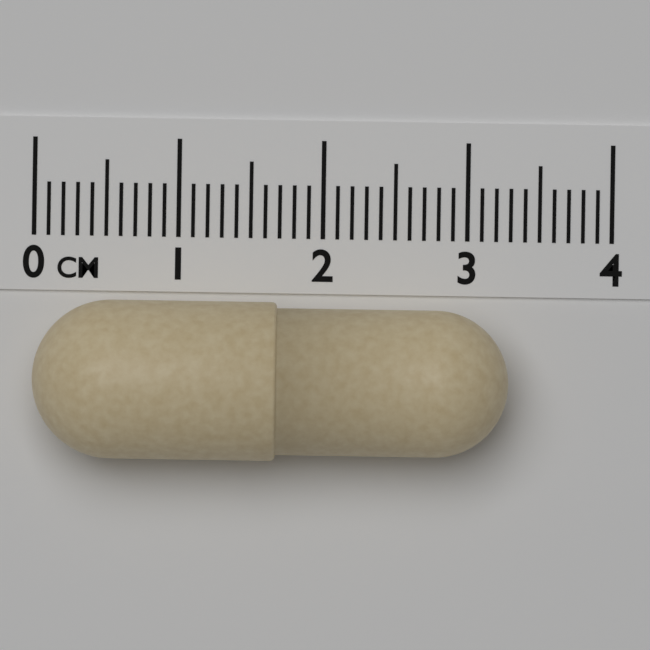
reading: 3.3 cm
